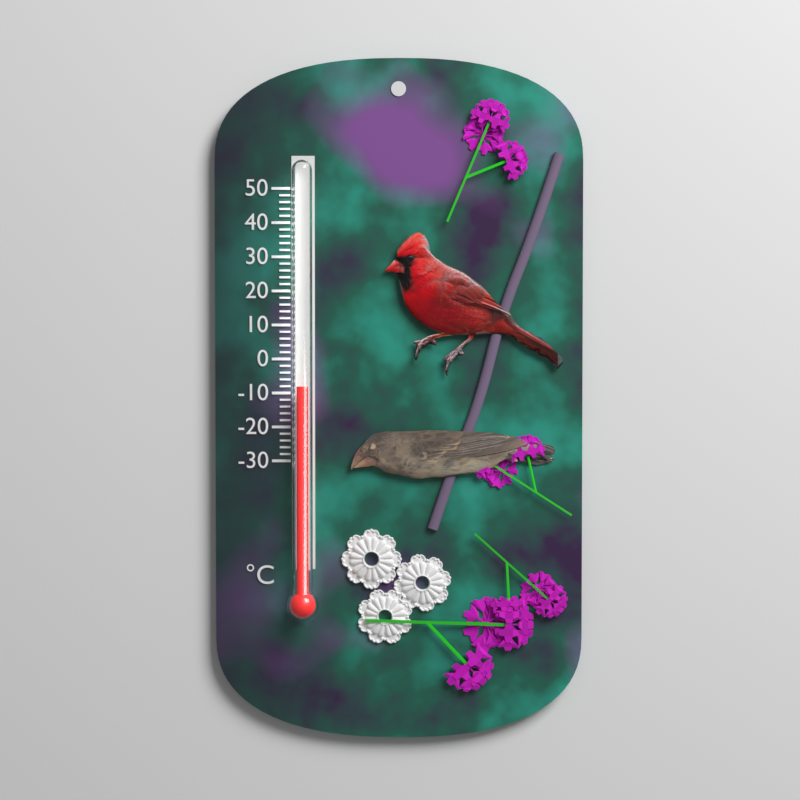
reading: -8 °C
